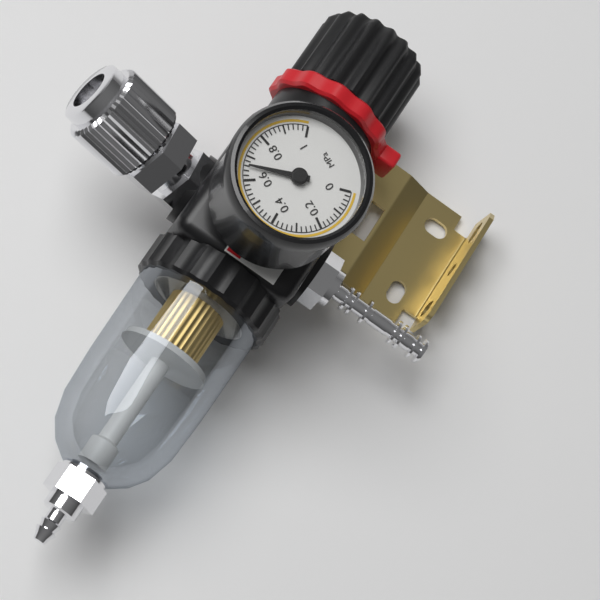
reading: 0.66 MPa
